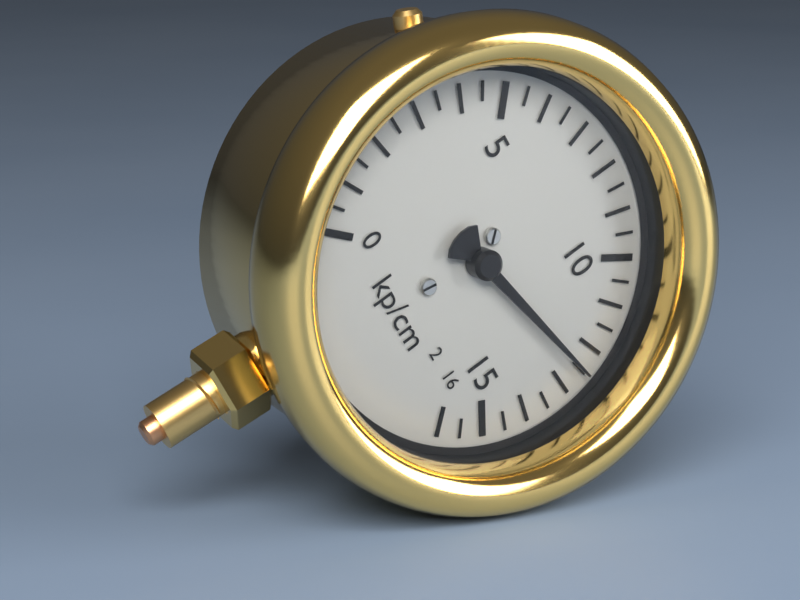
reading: 12.5 kp/cm²
